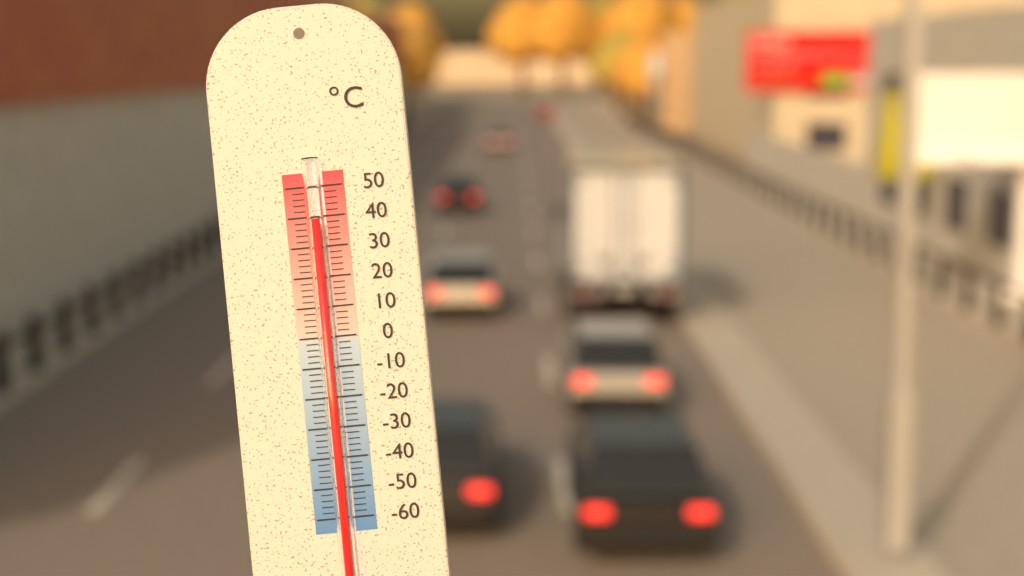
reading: 39 °C
